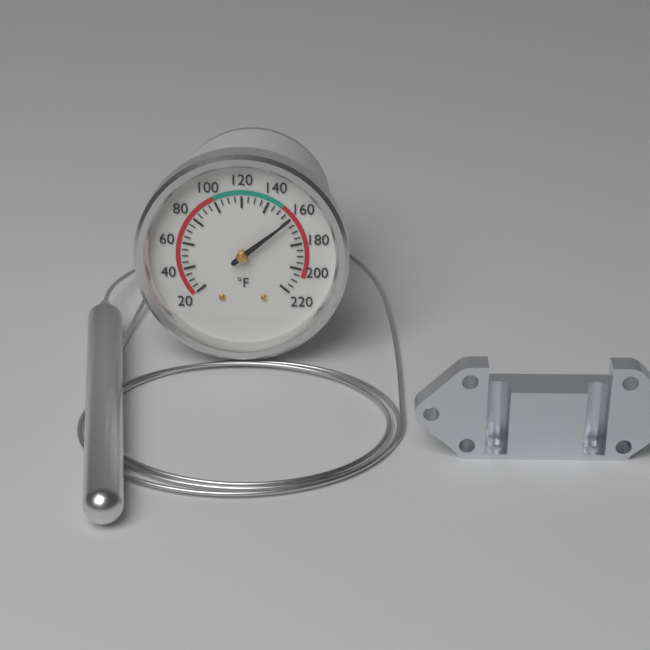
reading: 160 °F
